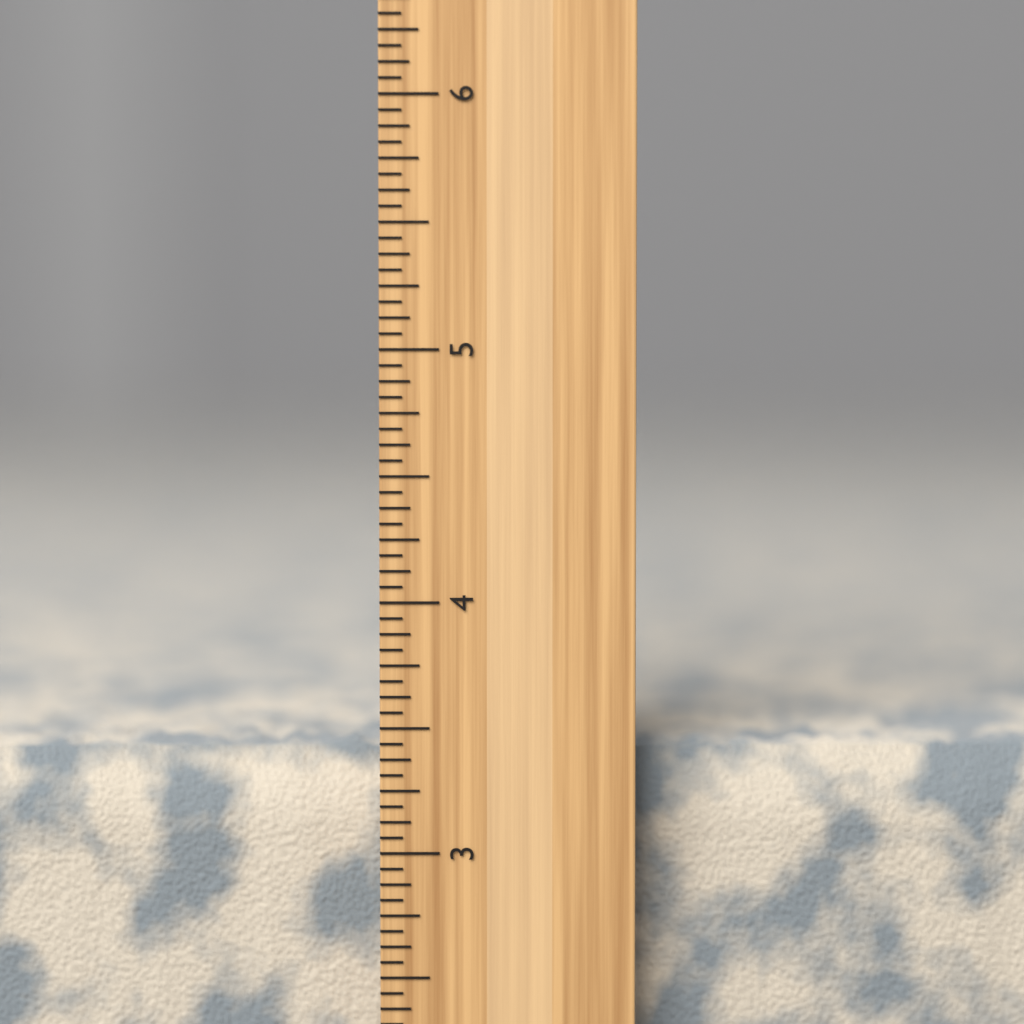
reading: 3.4375 inch
